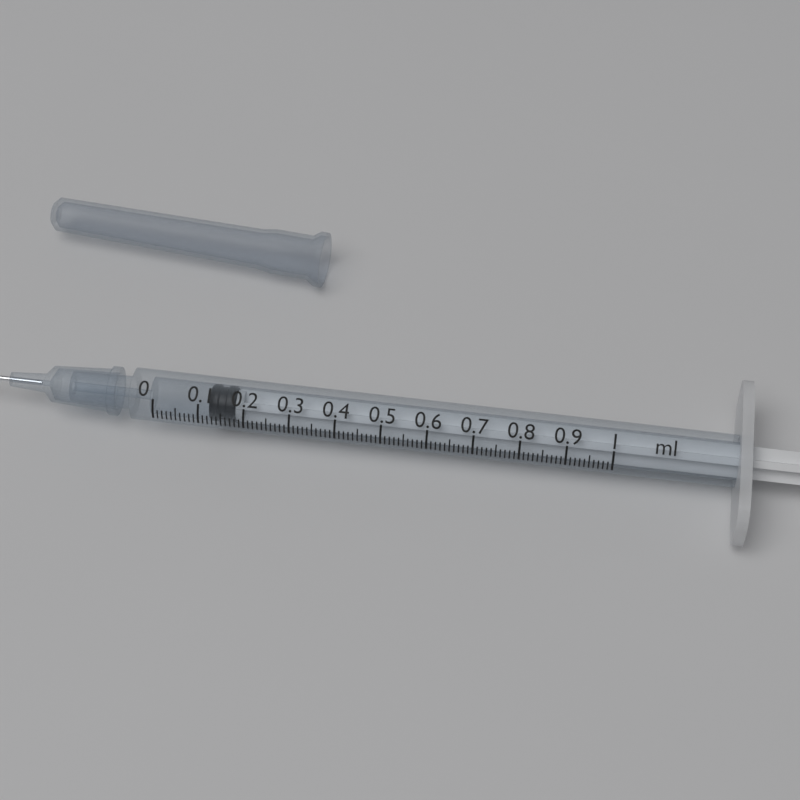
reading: 0.12 ml
